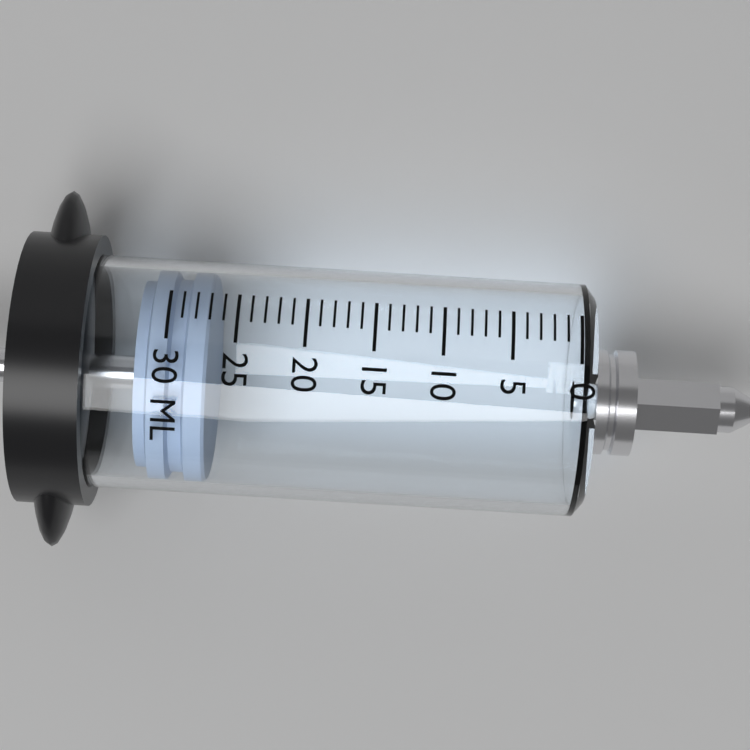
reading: 27 ml
